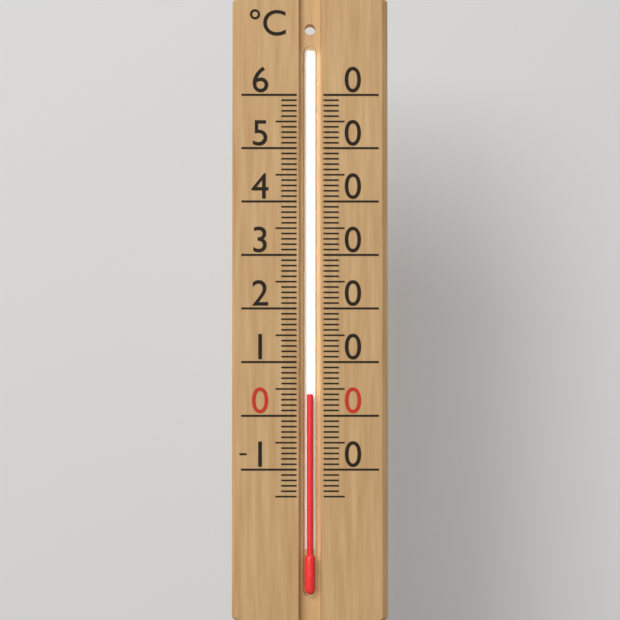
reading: 4 °C
